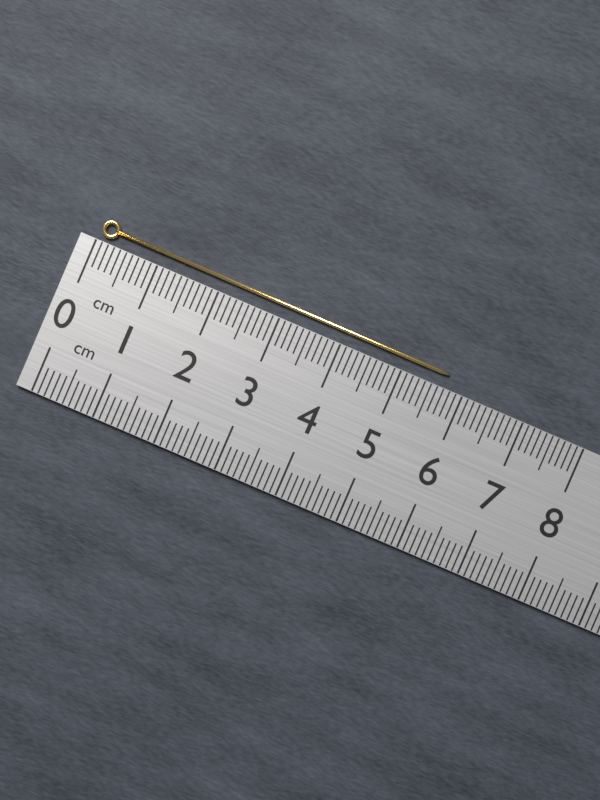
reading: 5.7 cm
